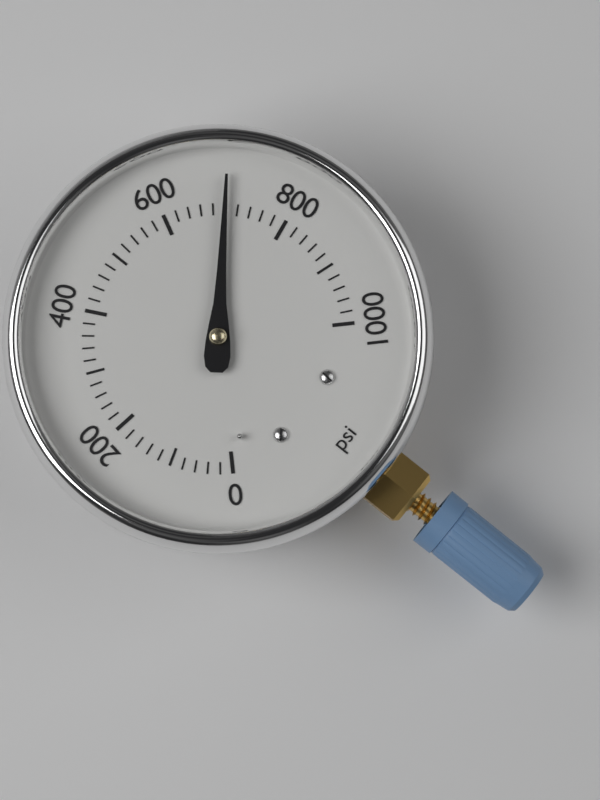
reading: 700 psi
